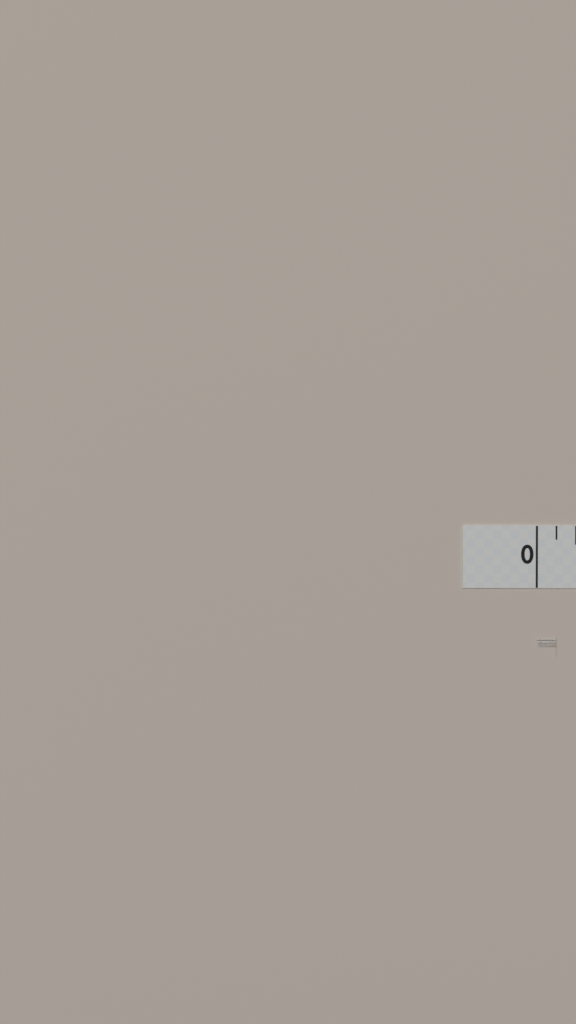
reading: 0.125 in
